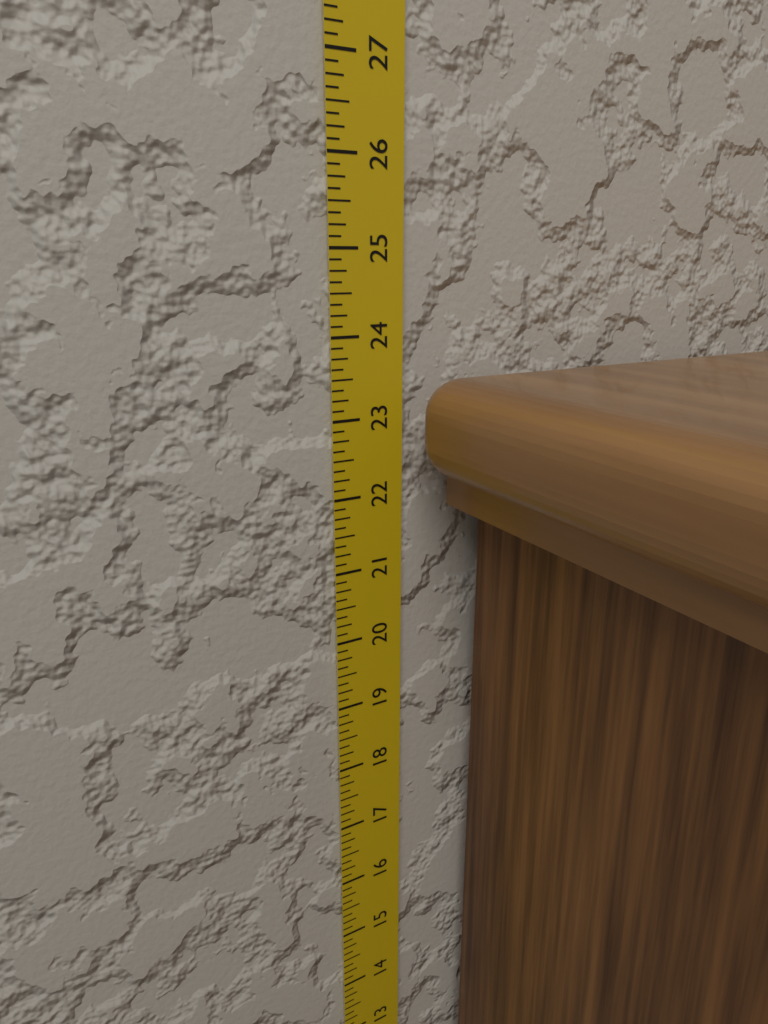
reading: 23.500 in
